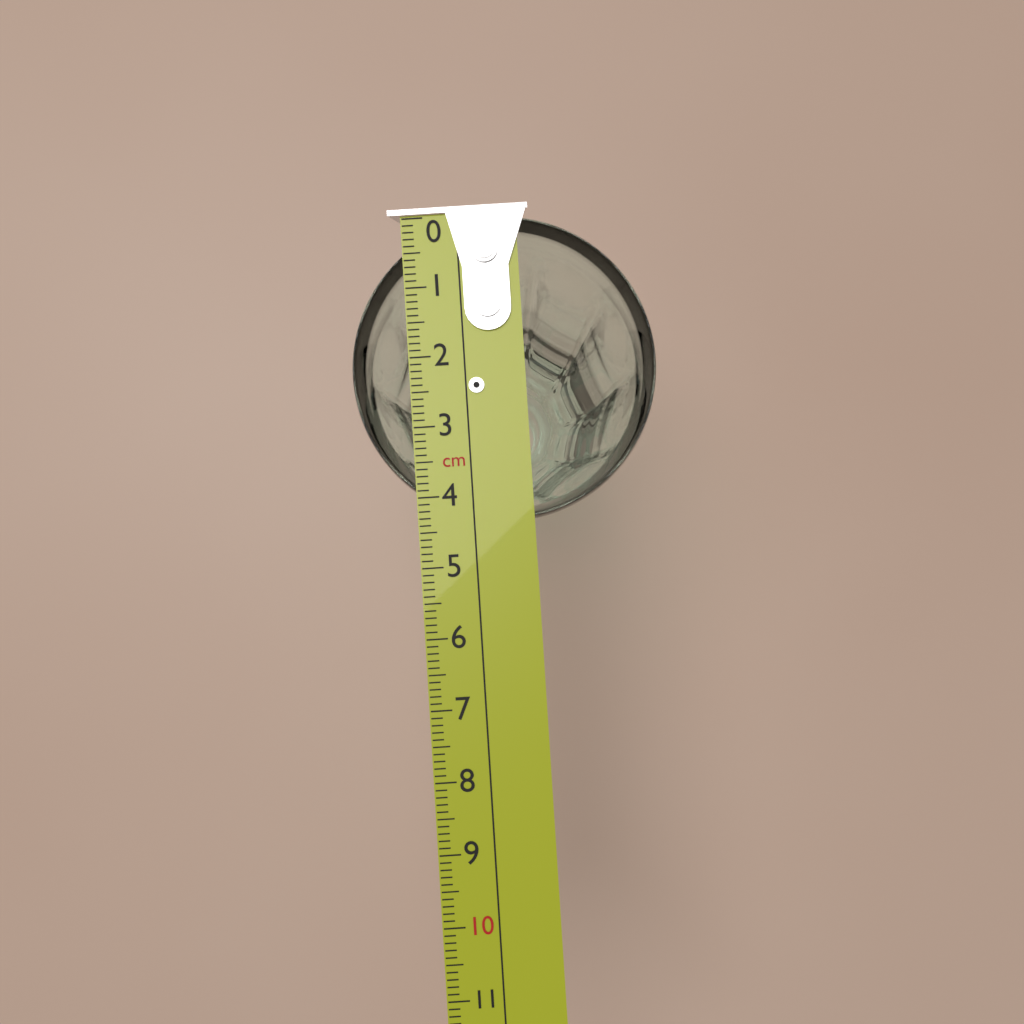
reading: 4.4 cm
